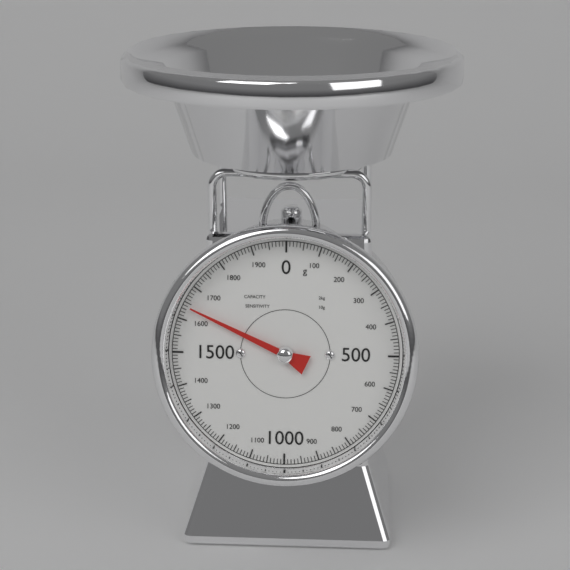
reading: 1640 g
